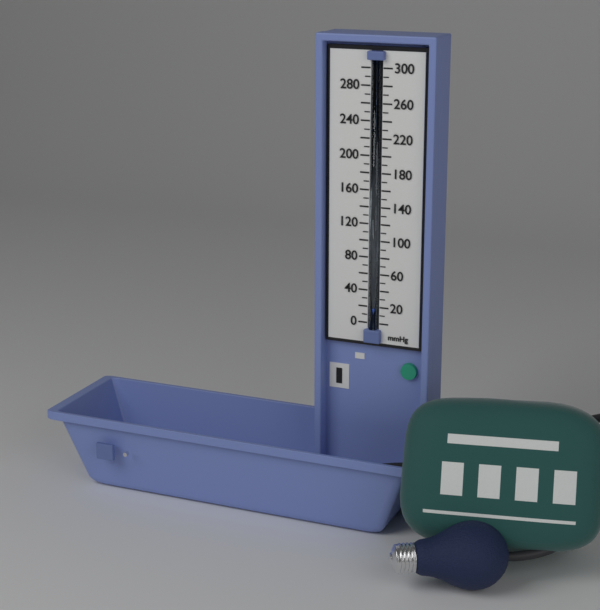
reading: 20 mmHg
